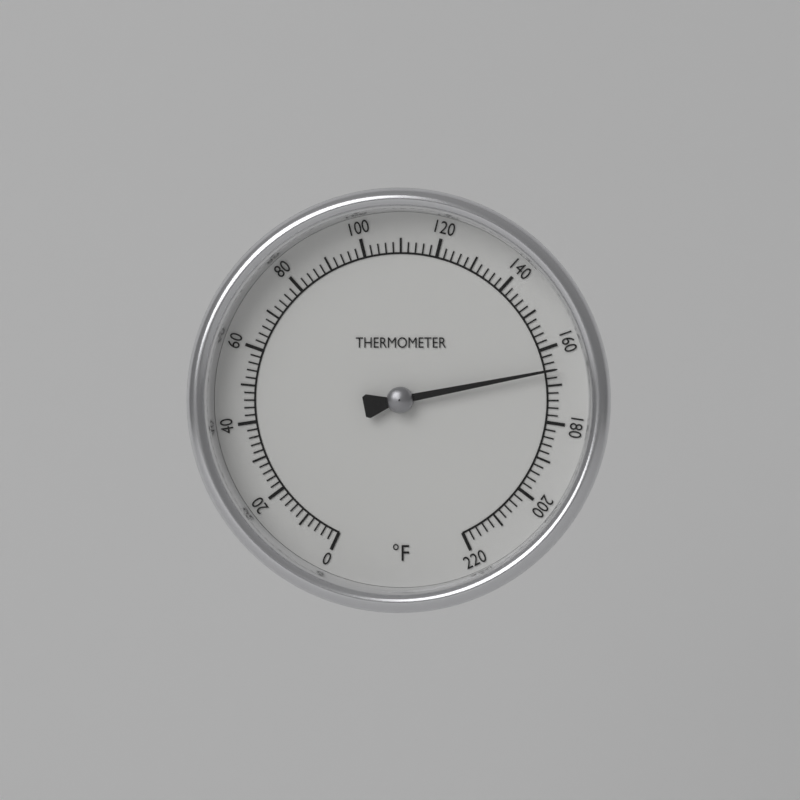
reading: 166 °F
